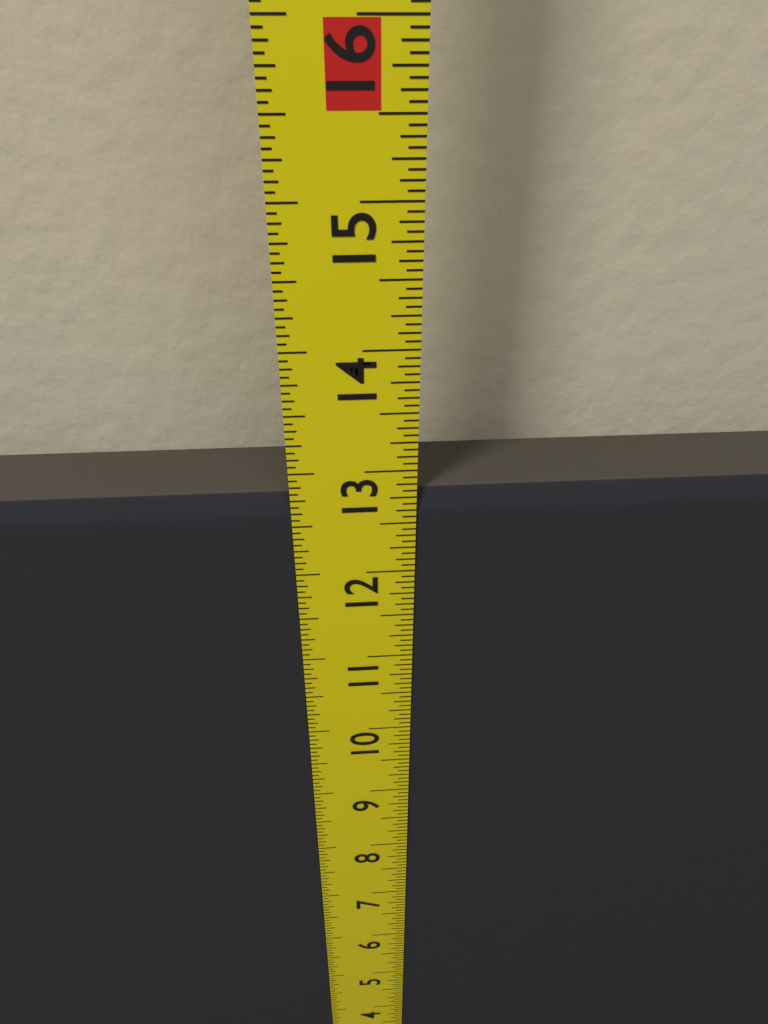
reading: 12.8125 in
